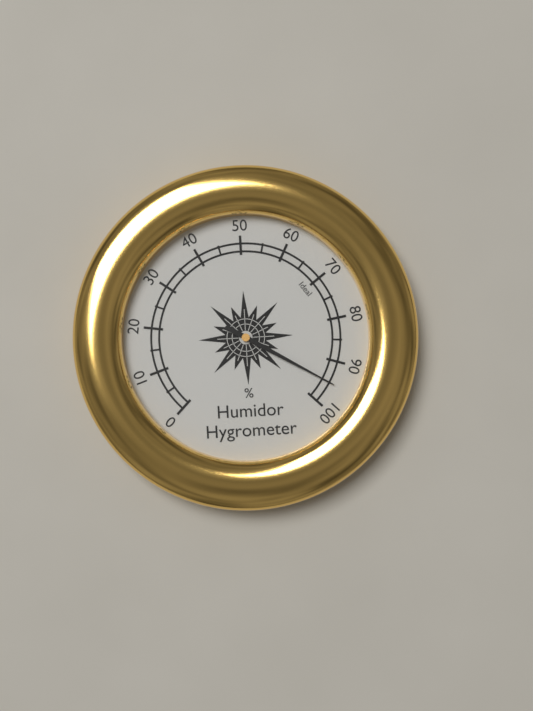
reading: 95 %
